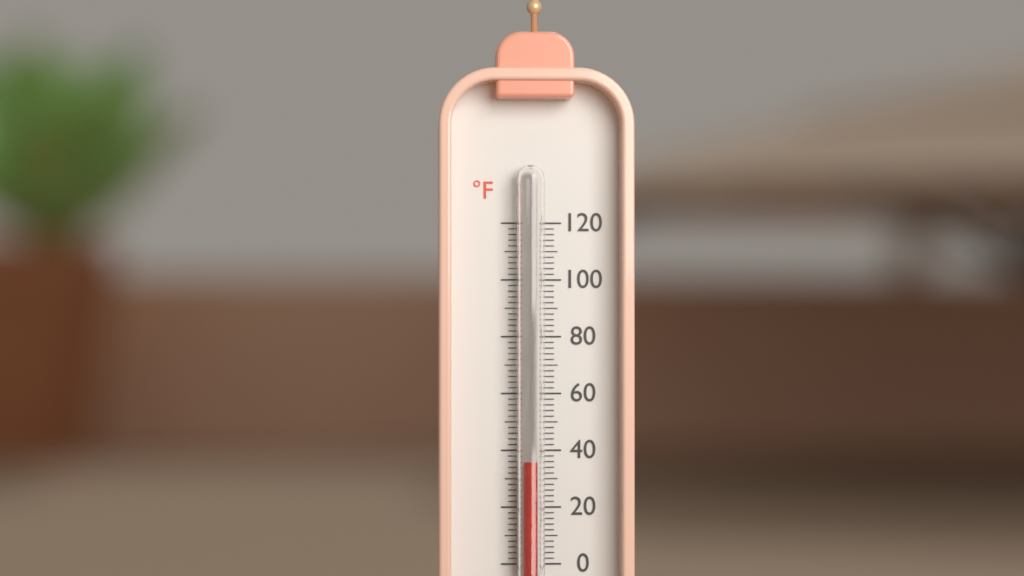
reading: 36 °F
